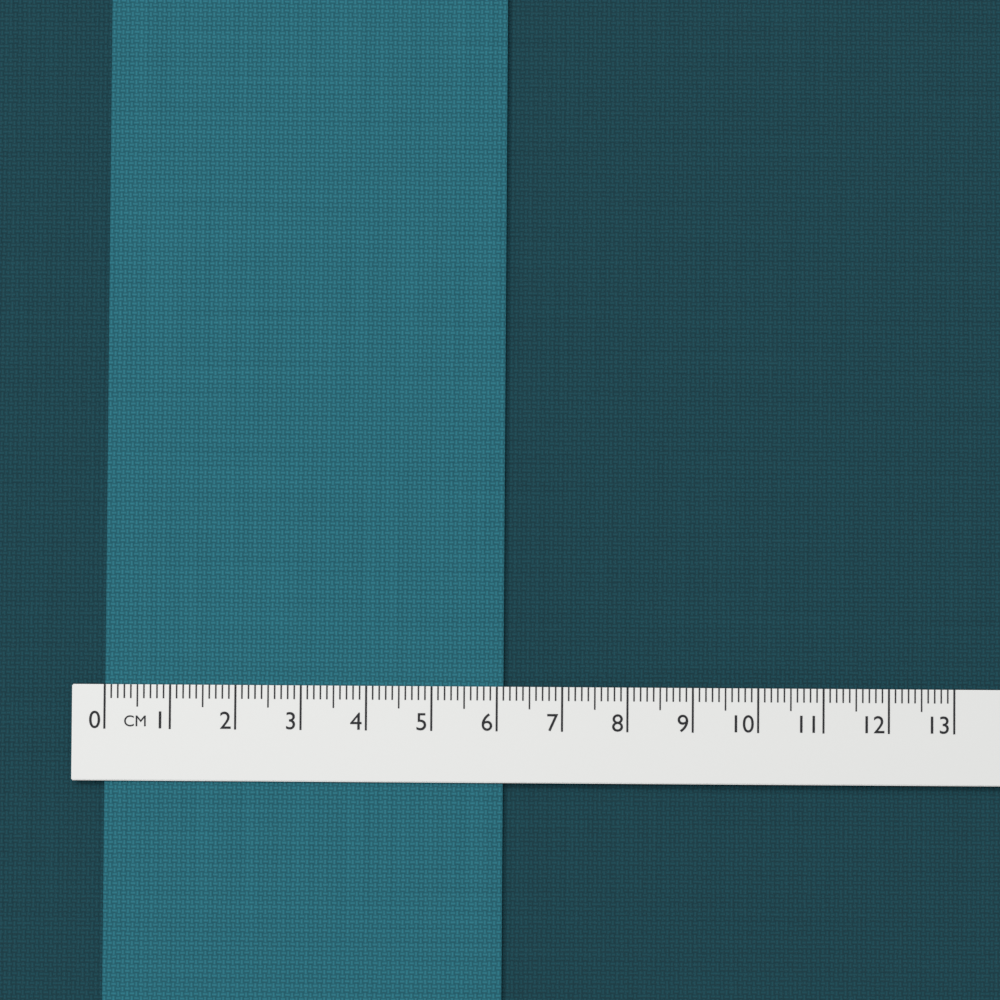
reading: 6.1 cm
